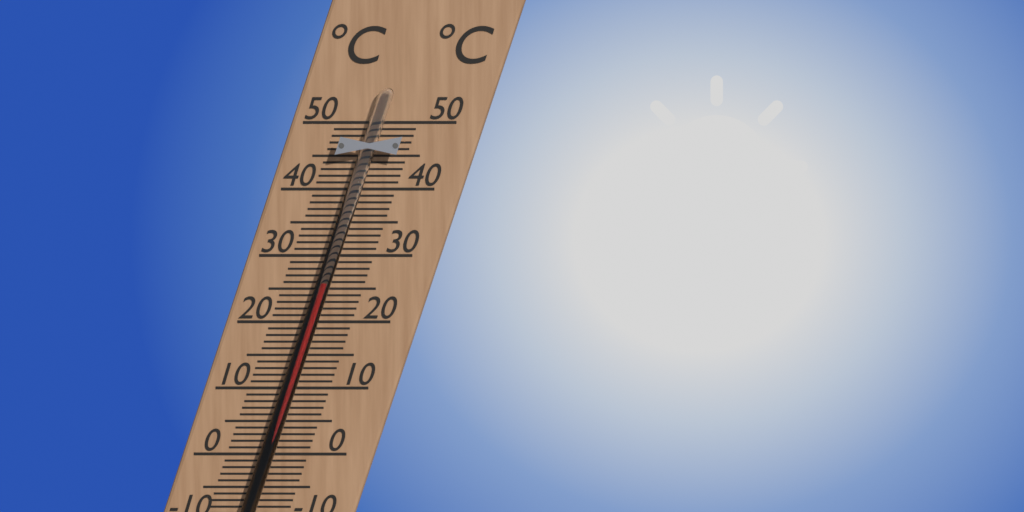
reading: 26 °C
